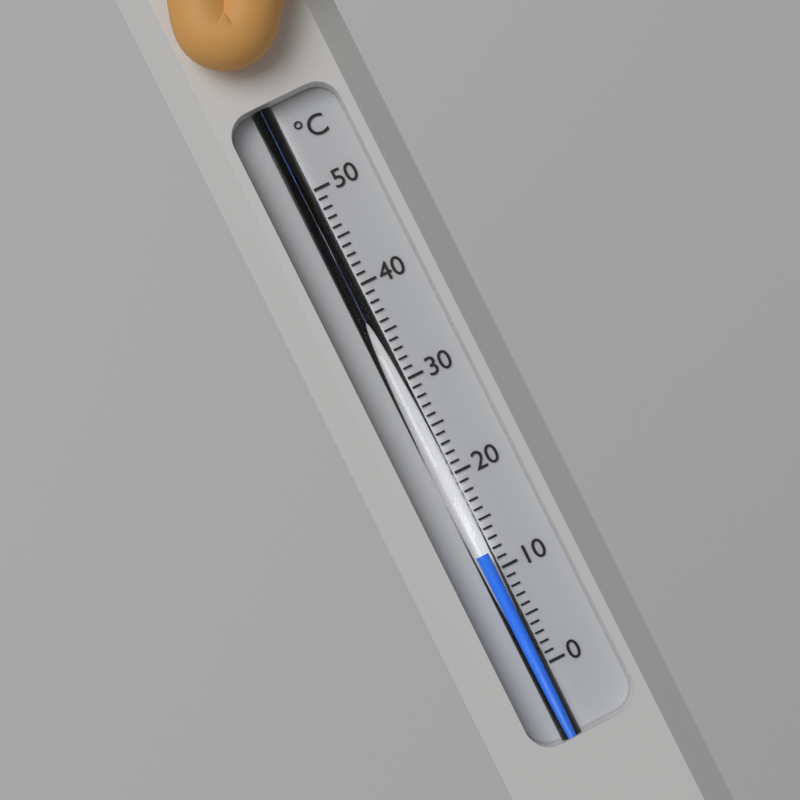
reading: 12 °C
